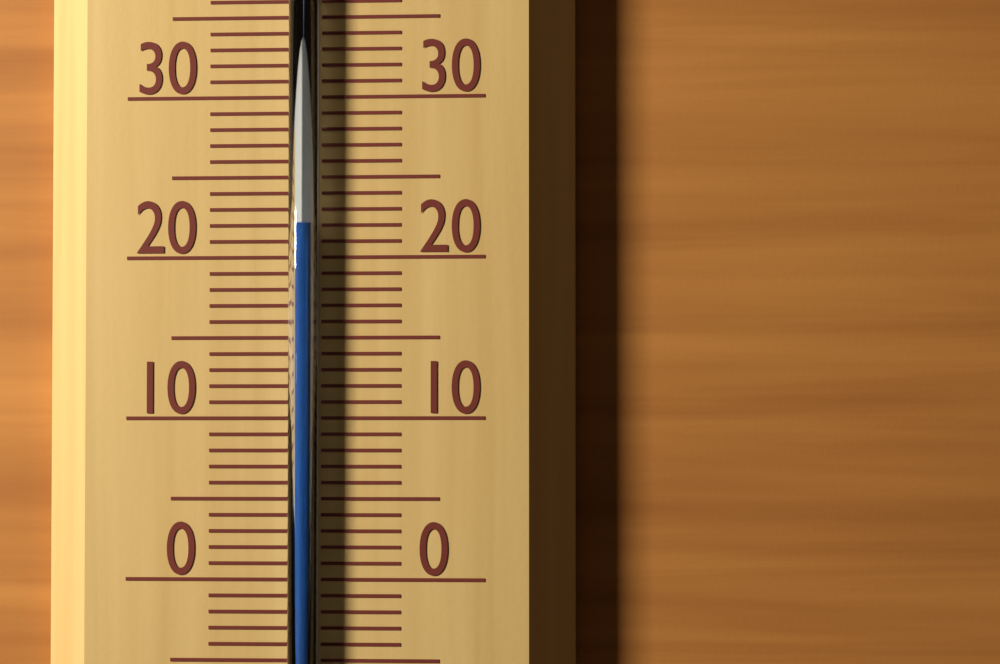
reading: 22 °C
